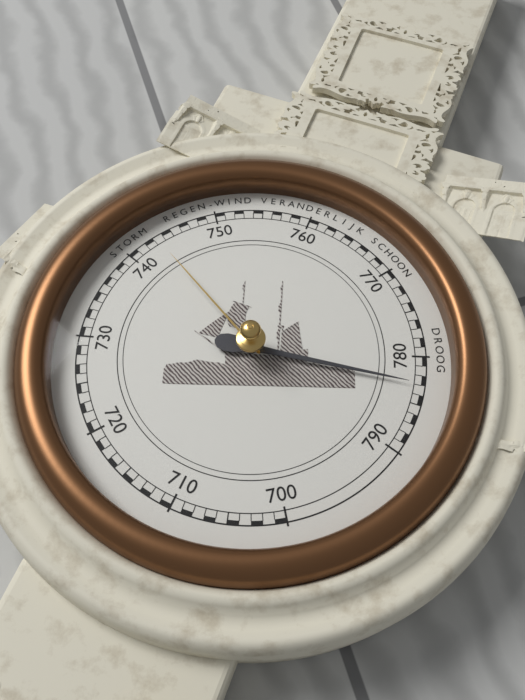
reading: 783 mmHg
